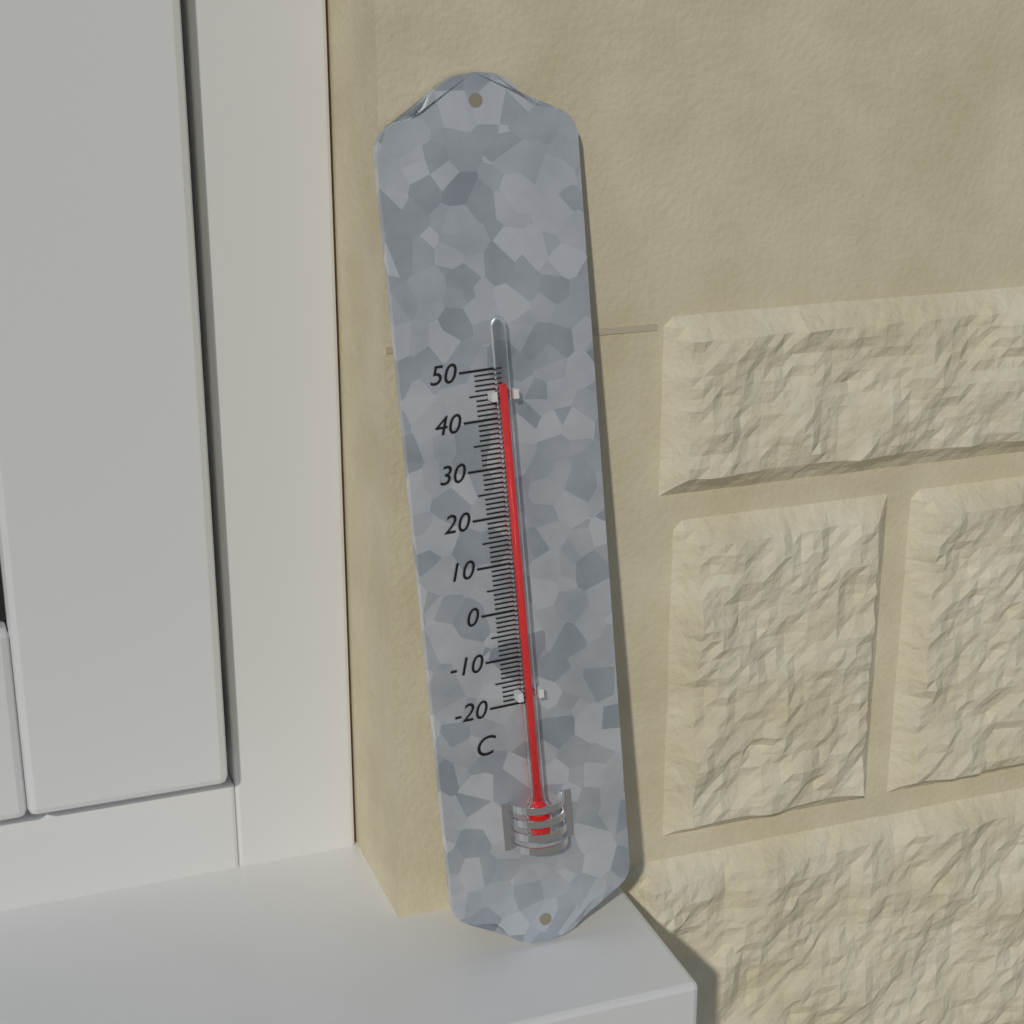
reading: 47 °C
